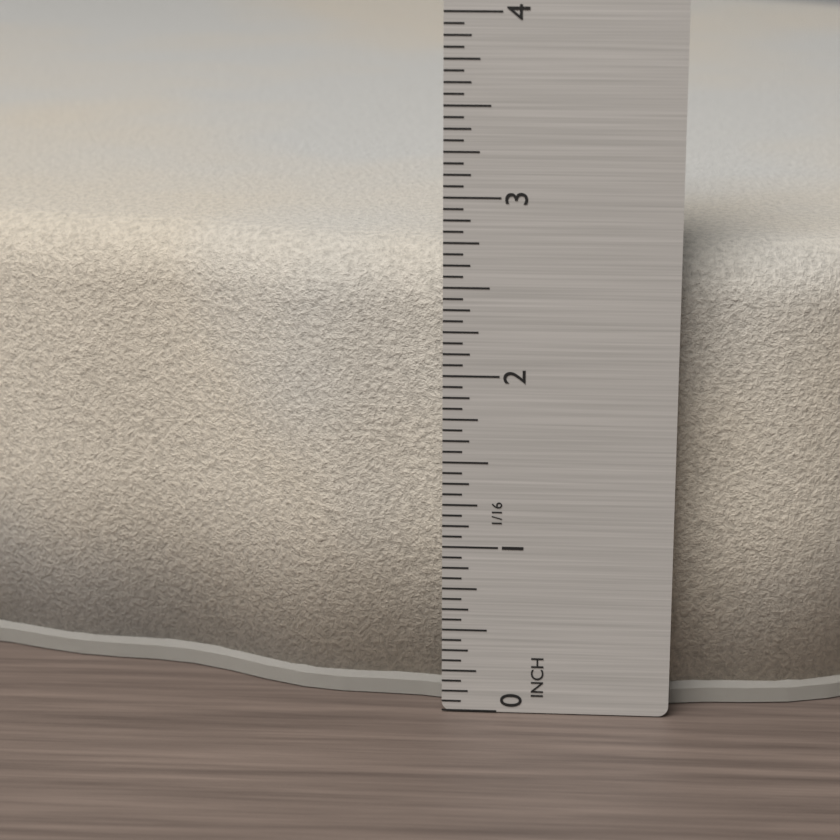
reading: 2.6875 in
